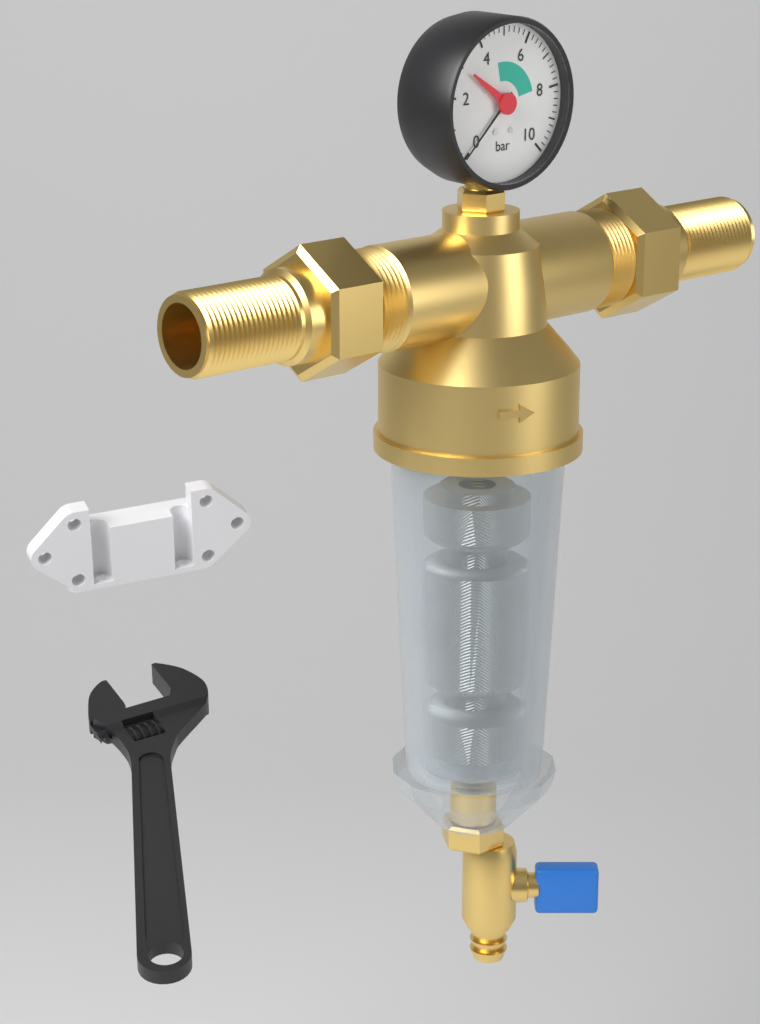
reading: 0.0 bar
